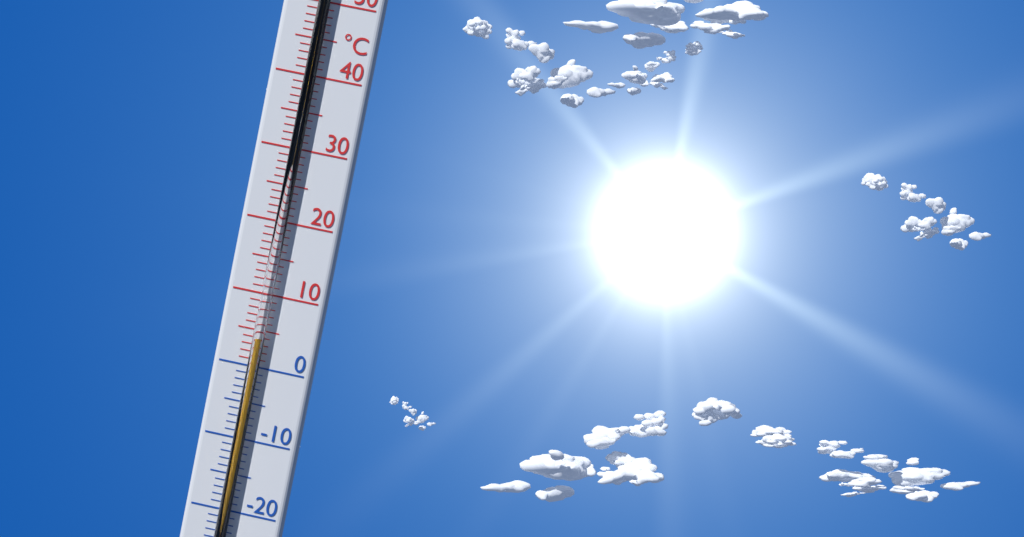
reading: 4 °C
